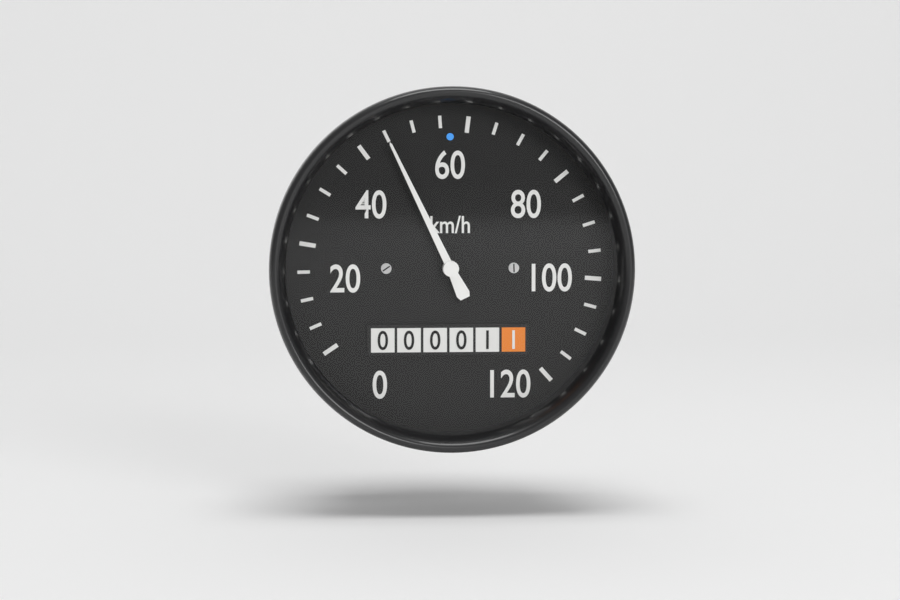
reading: 45 km/h
